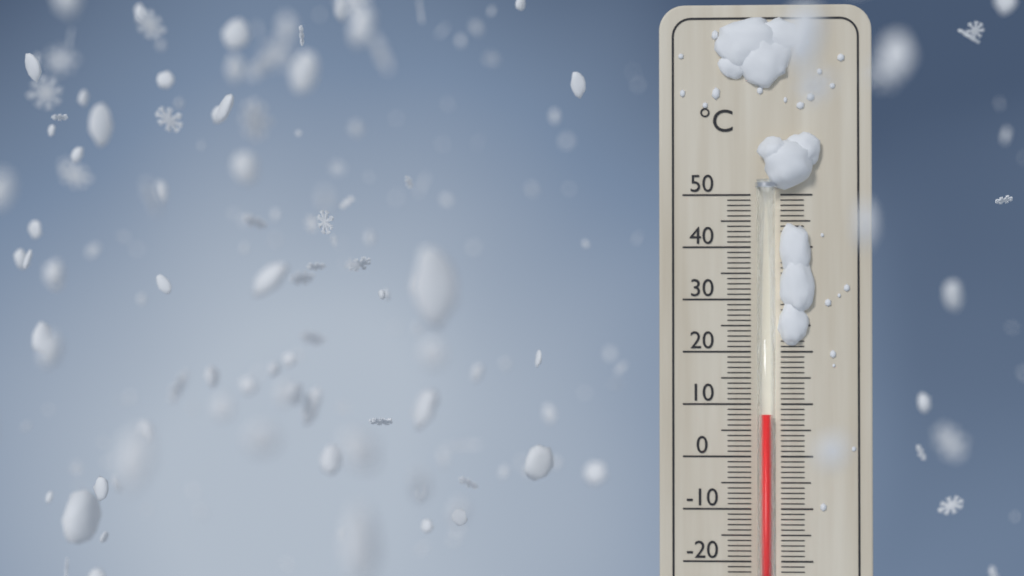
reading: 8 °C
